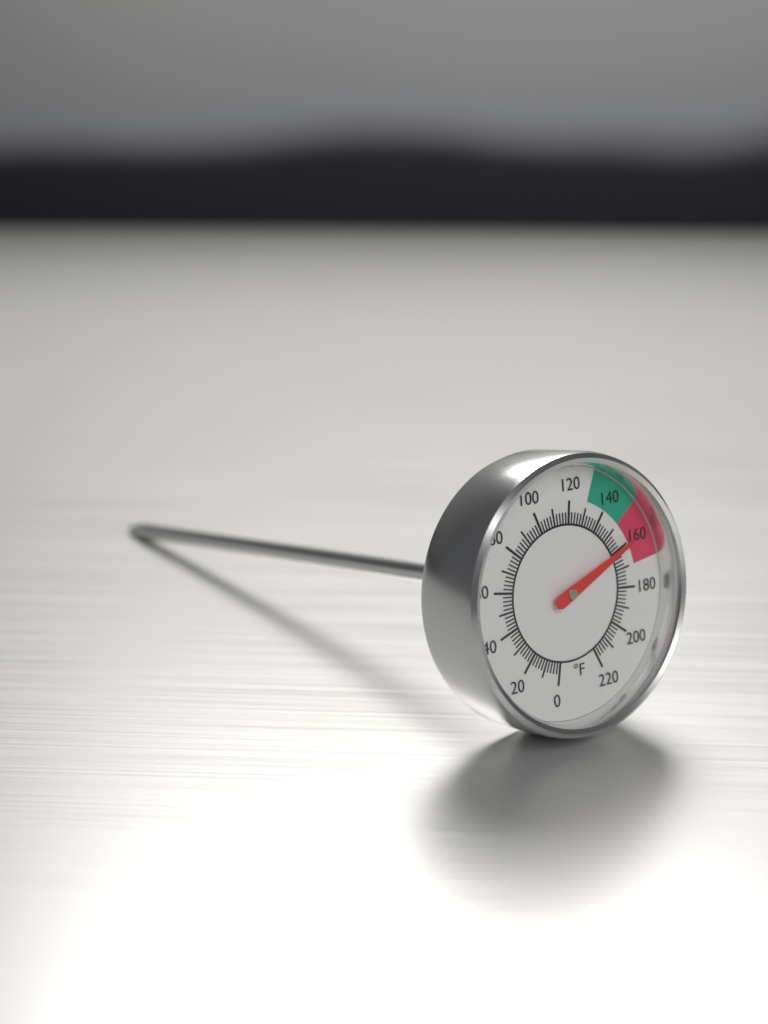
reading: 160 °F
